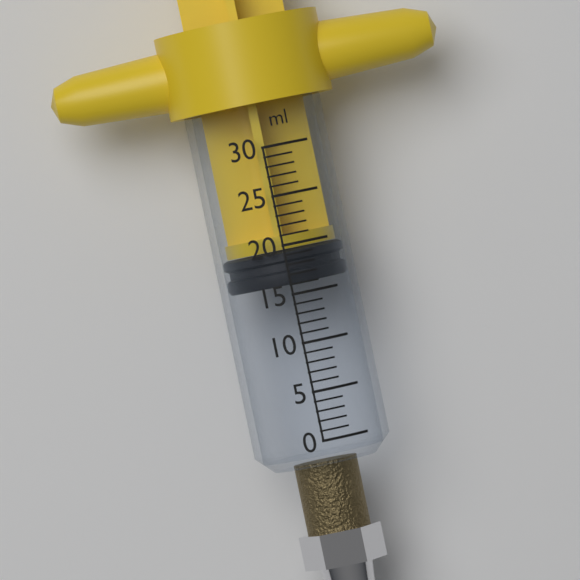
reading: 16 ml
